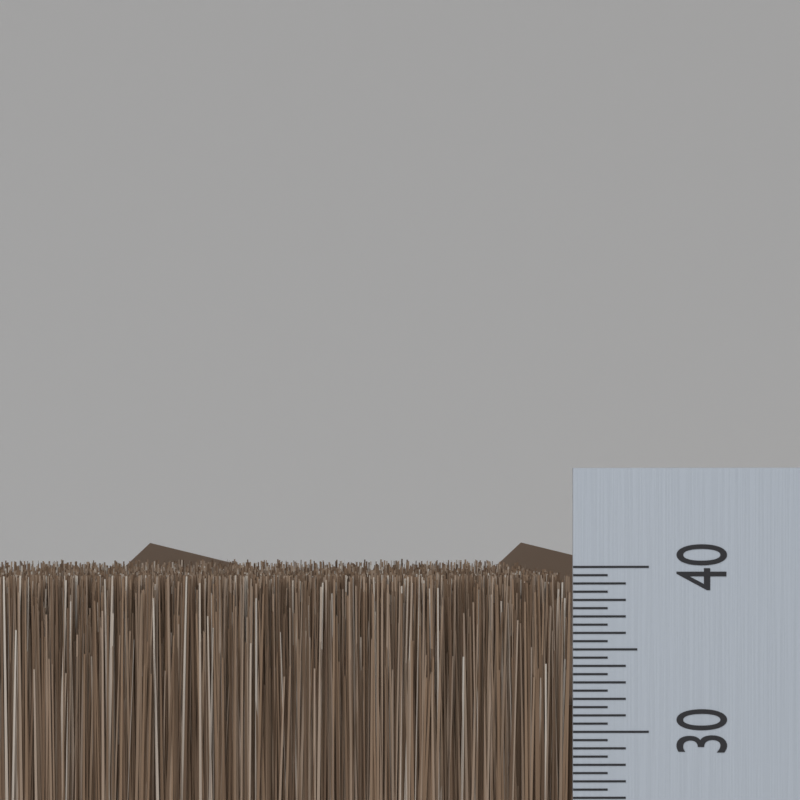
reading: 39.5 (no unit)
